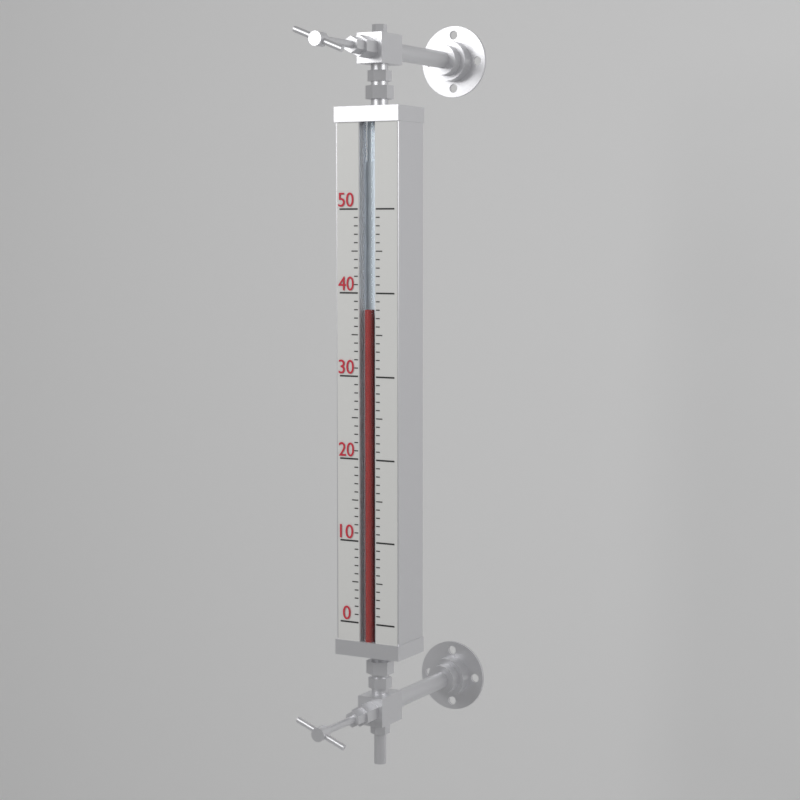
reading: 38 (no unit)
